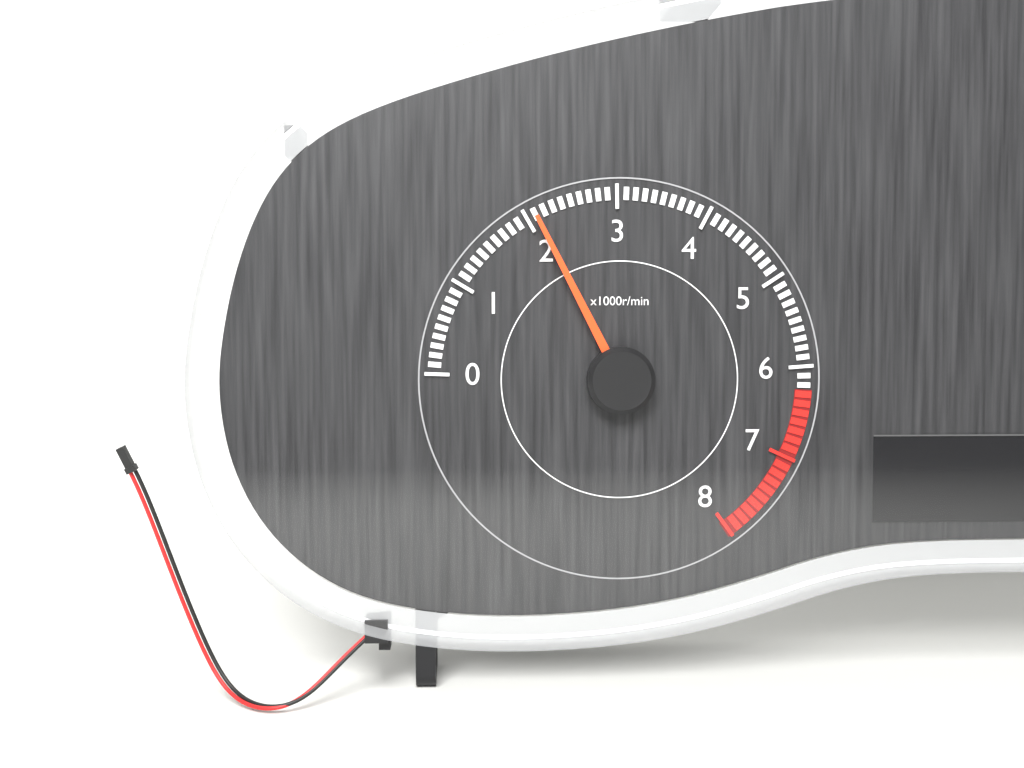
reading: 2100 r/min
